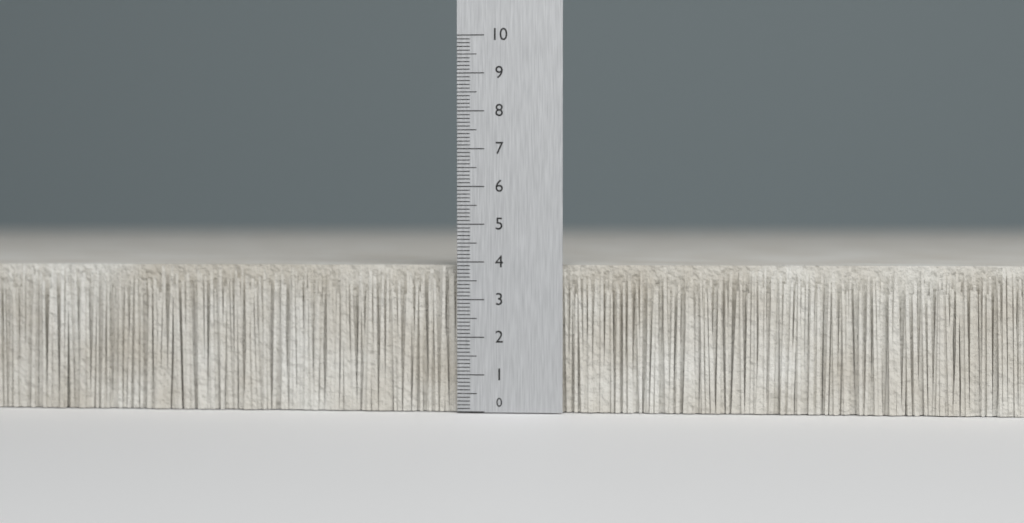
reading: 3.9 (no unit)
